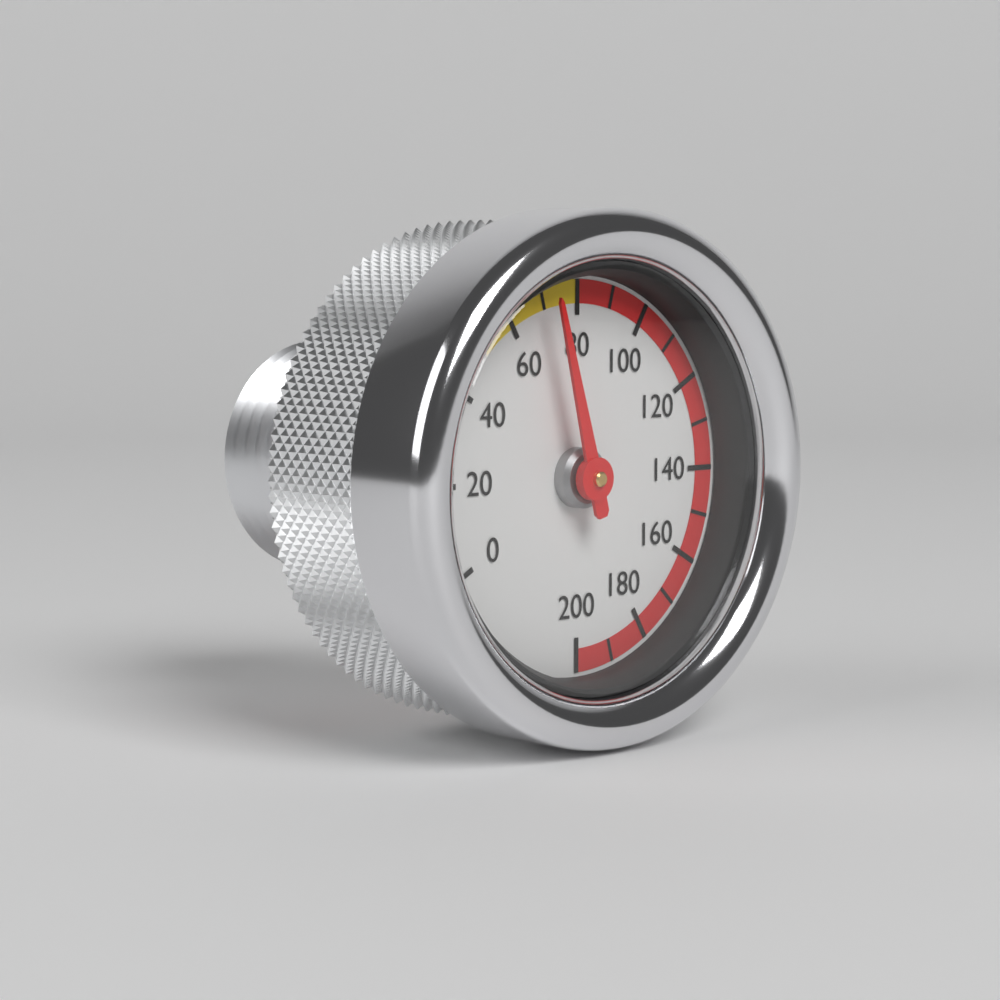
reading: 70 (no unit)
